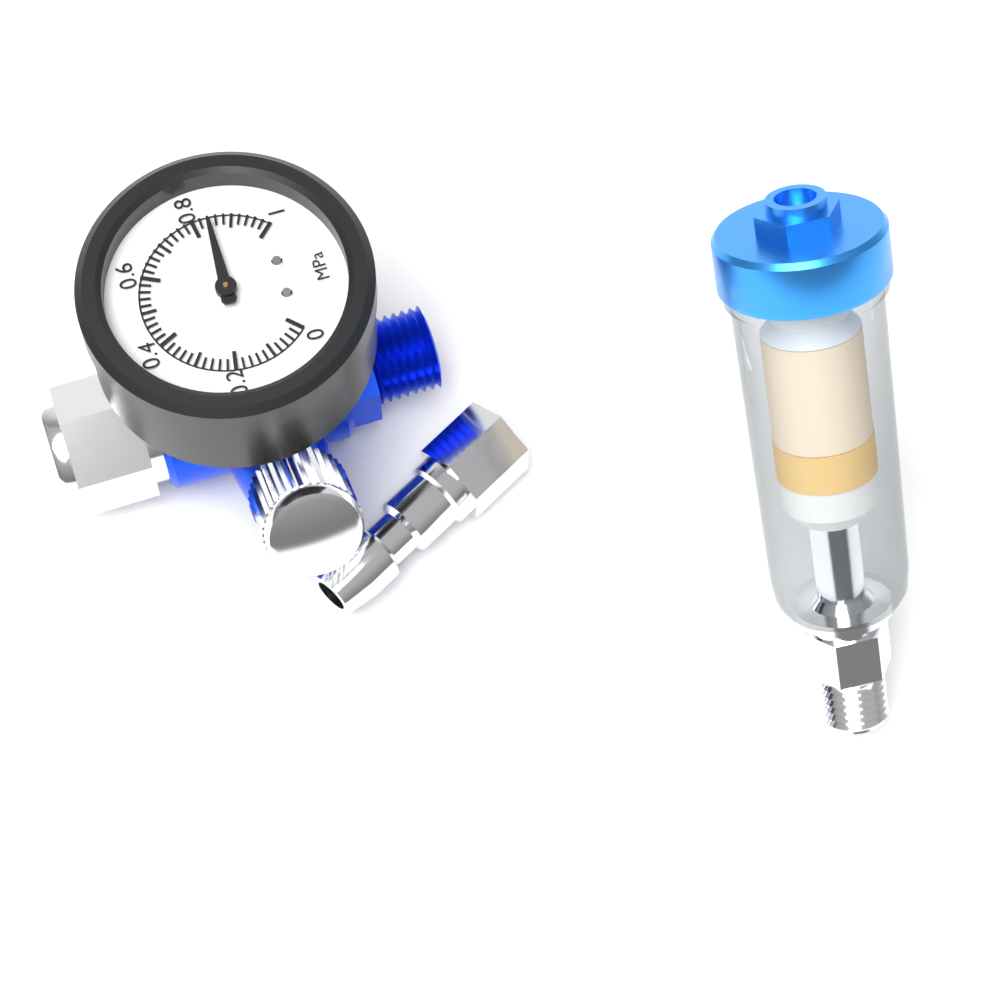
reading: 0.84 MPa
